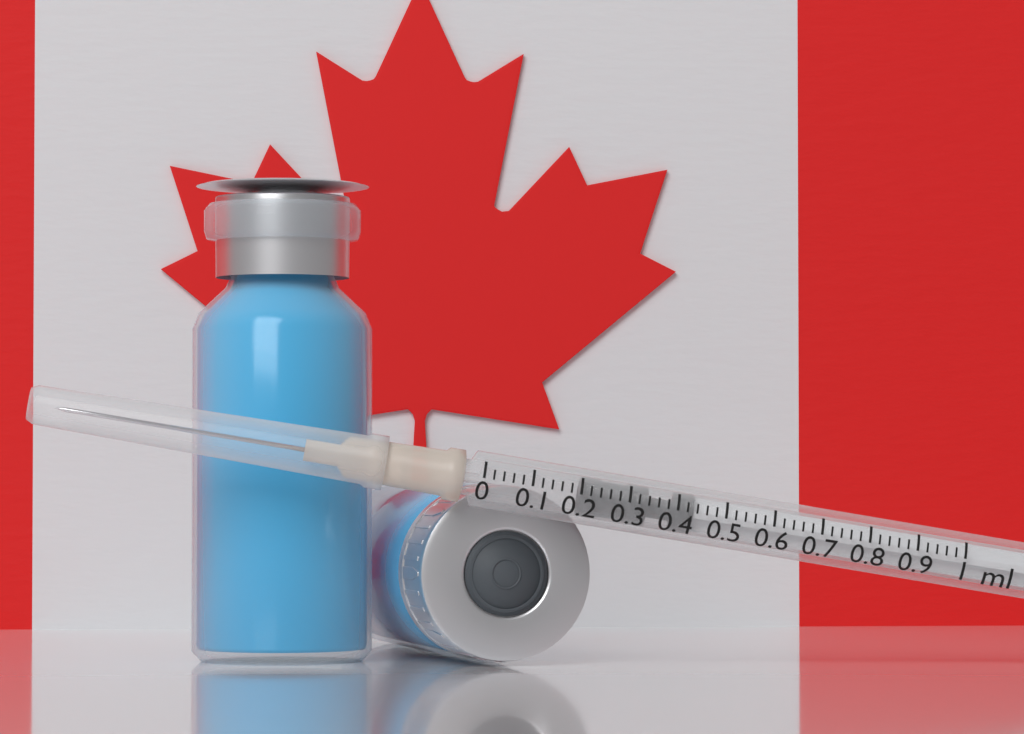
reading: 0.20 ml
